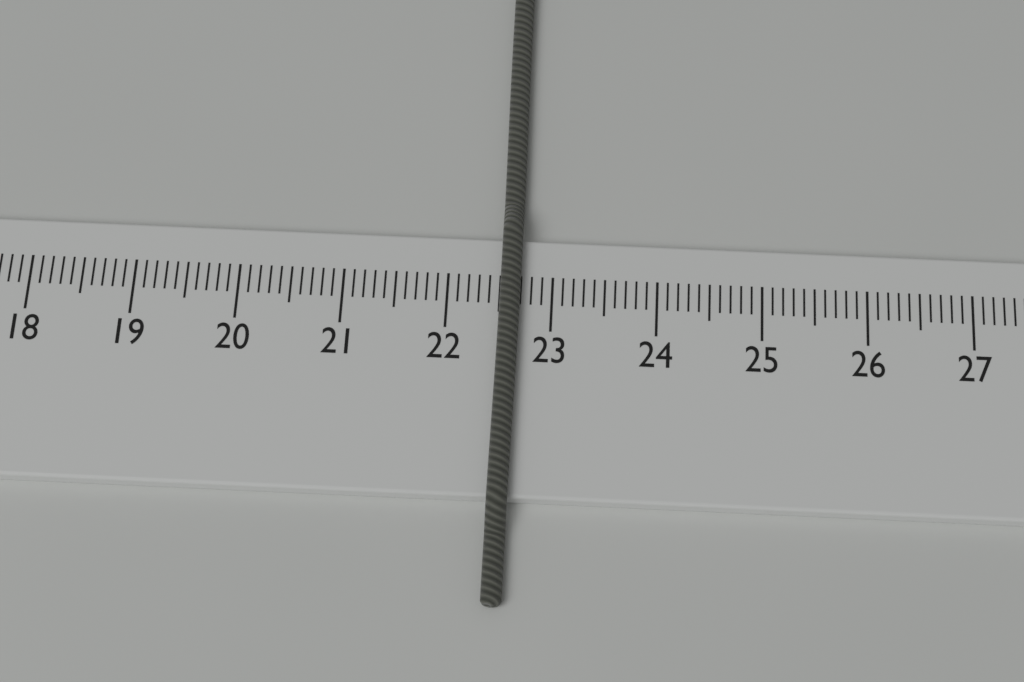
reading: 22.7 cm
